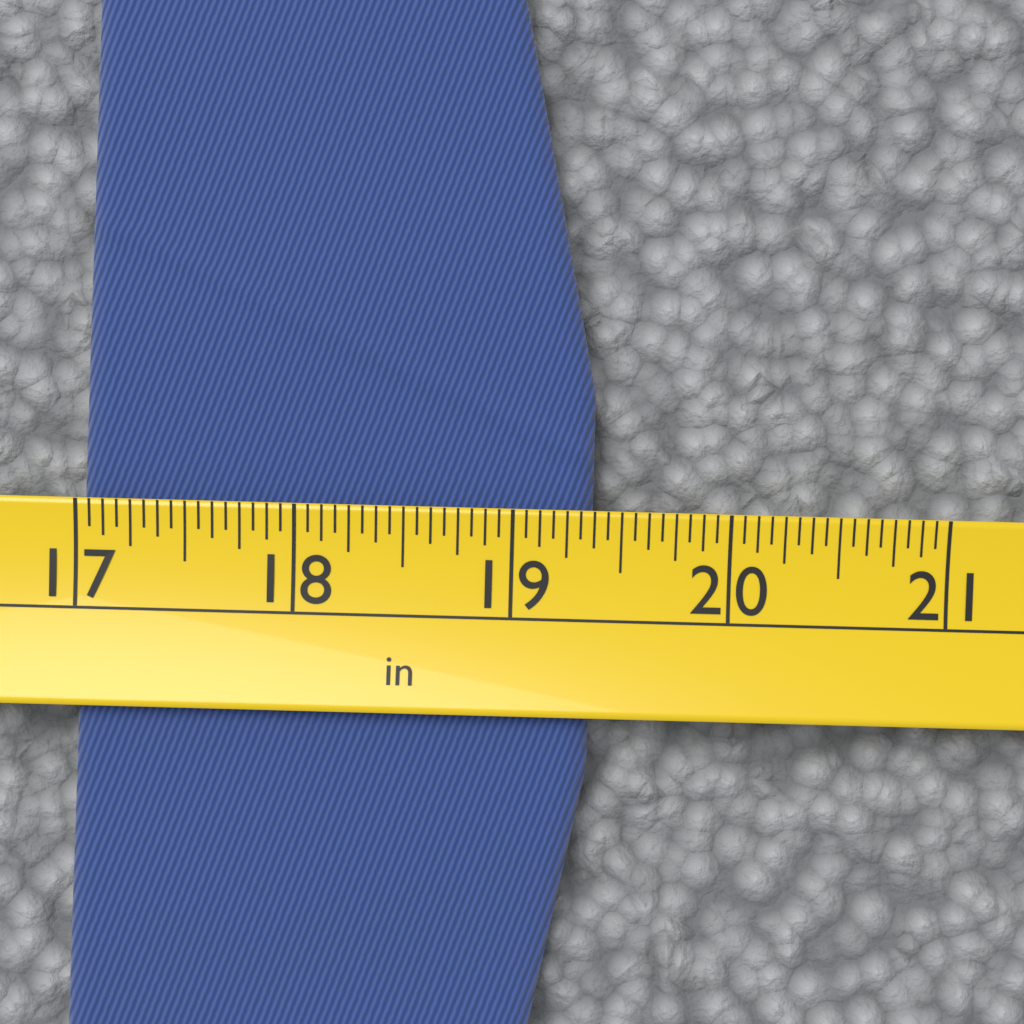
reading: 19.3750 in
